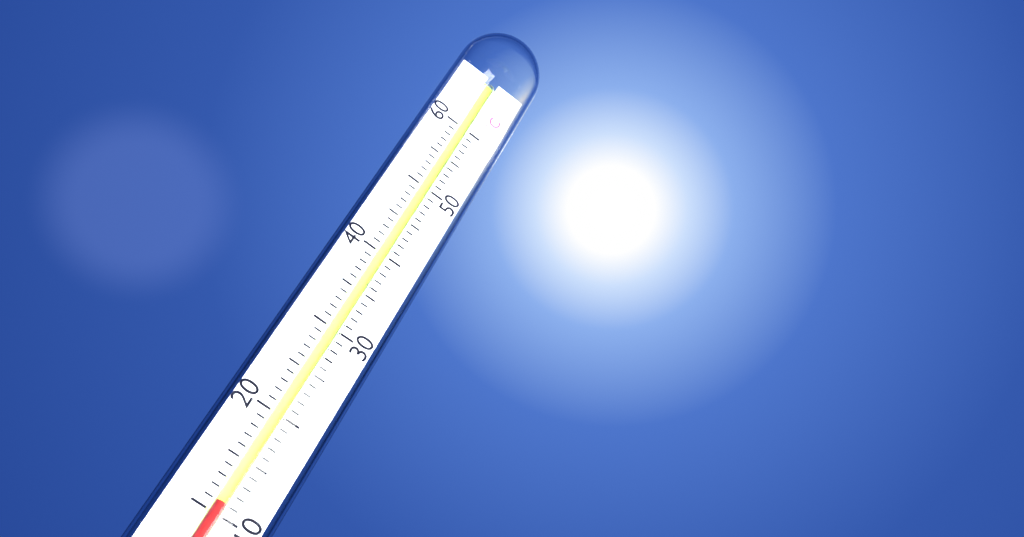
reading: 11 °C
